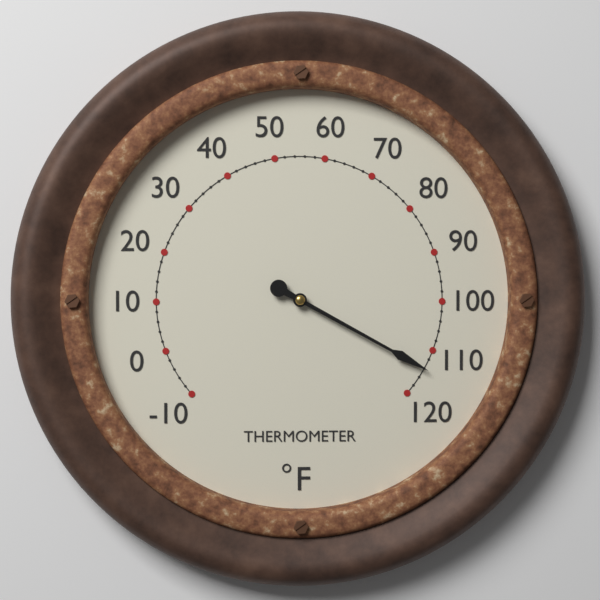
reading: 114 °F
